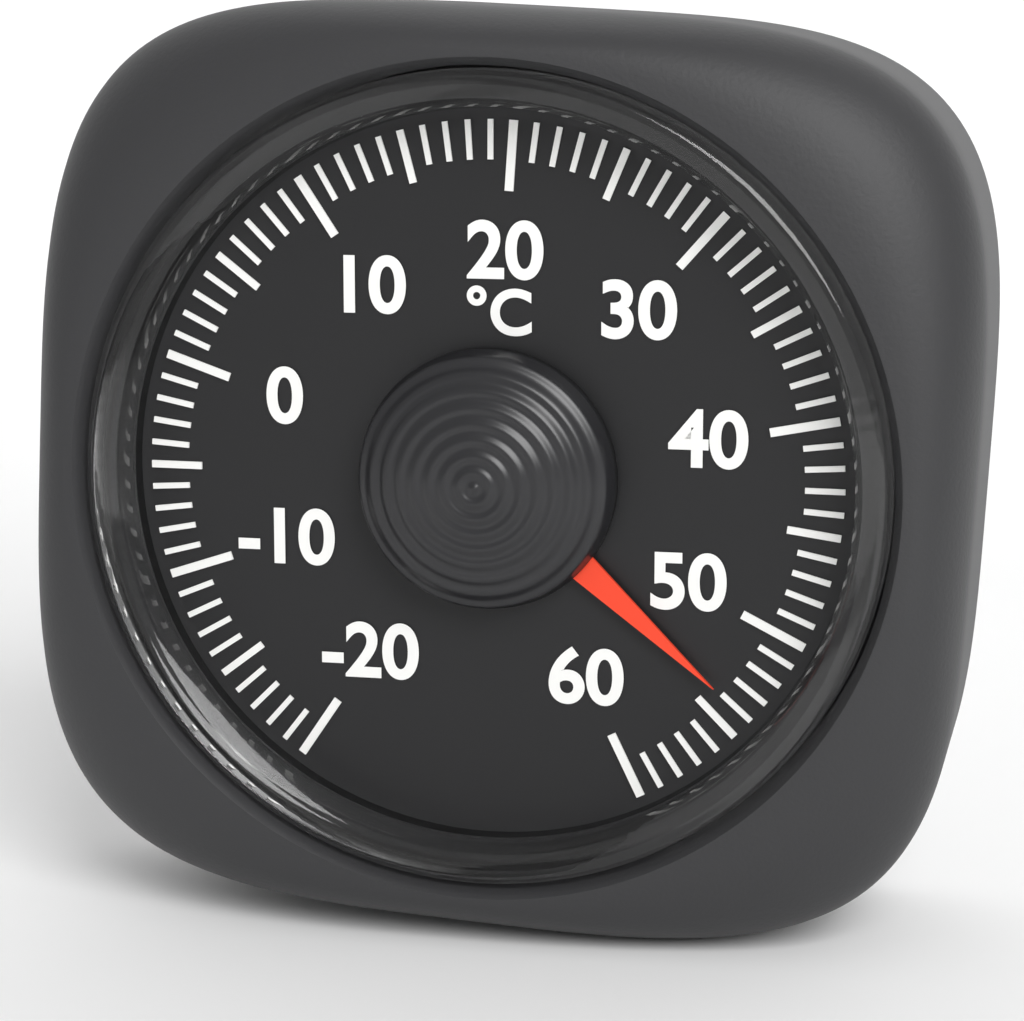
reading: 54 °C
